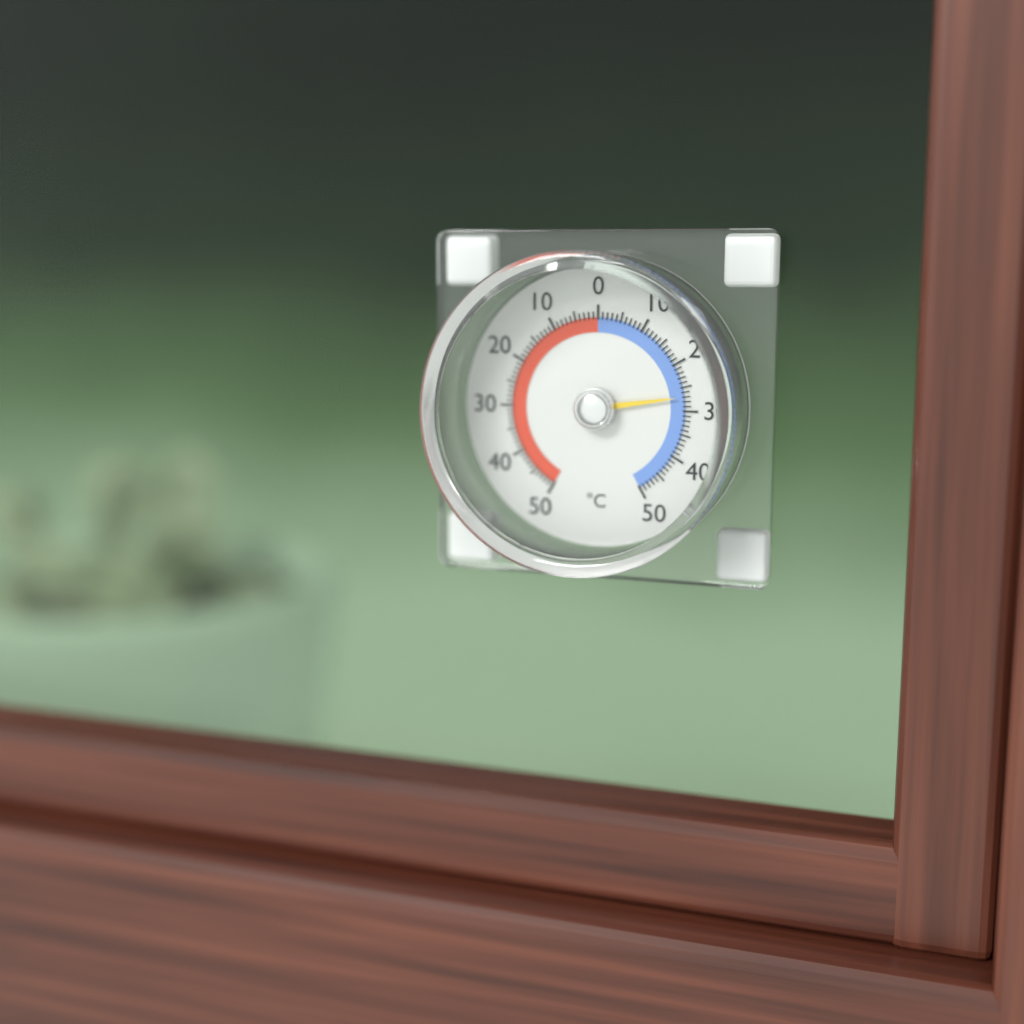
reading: -27 °C
